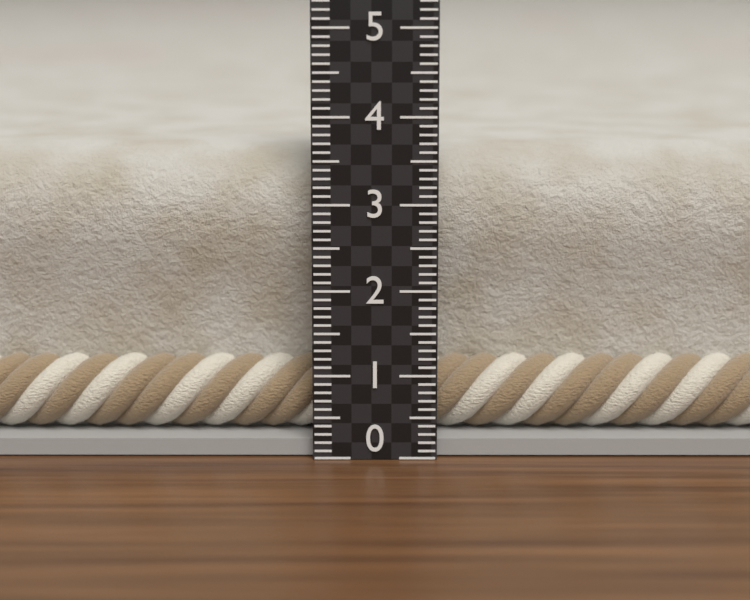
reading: 3.6 (no unit)
